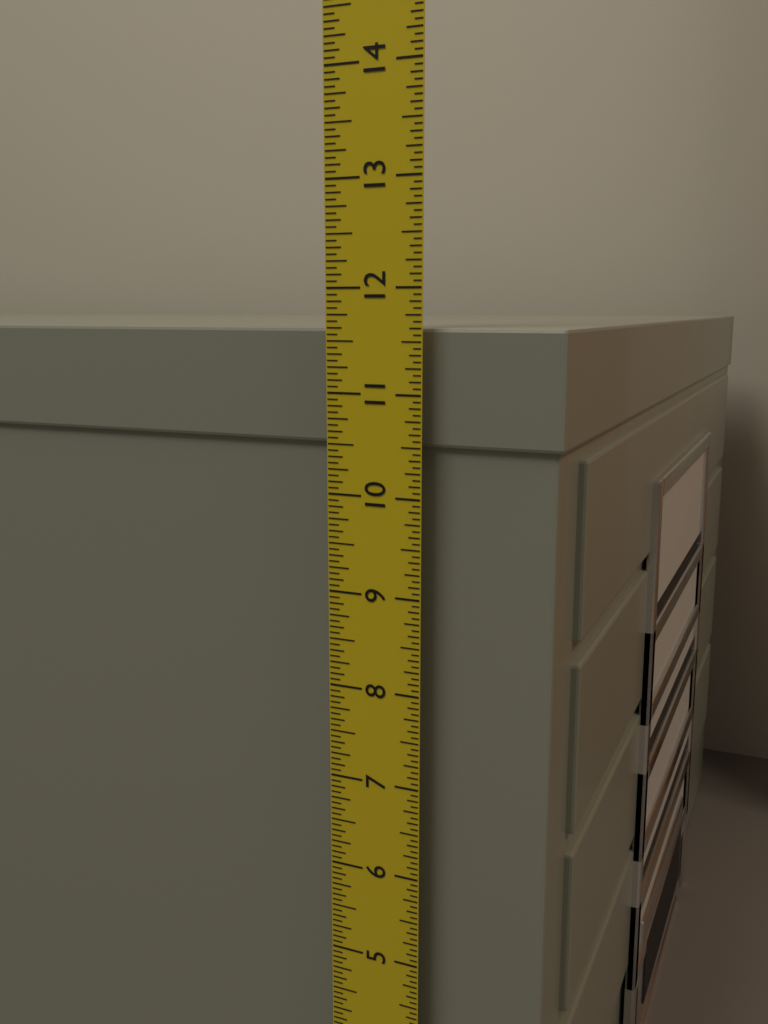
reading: 11.6250 in
